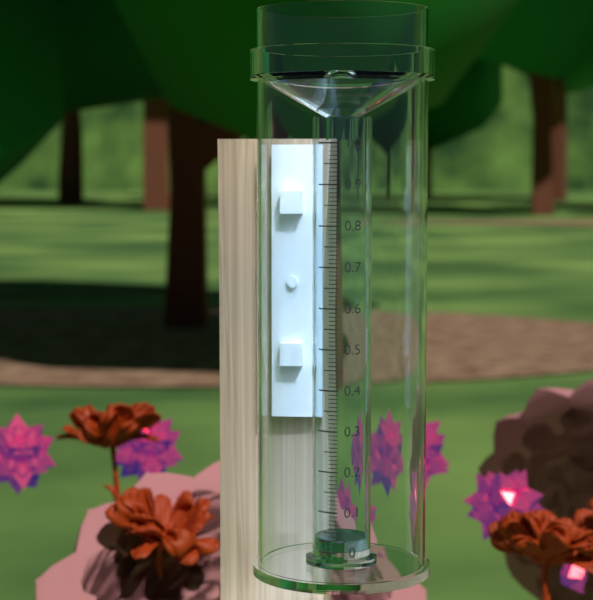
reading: 0.03 (no unit)
